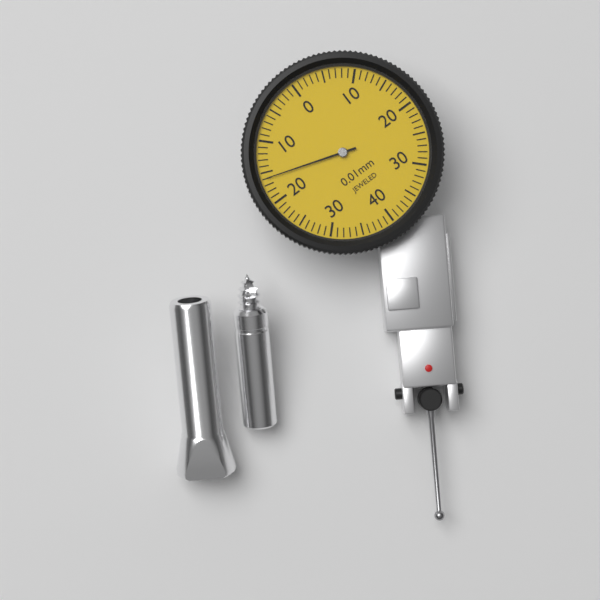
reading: 0.16 mm
